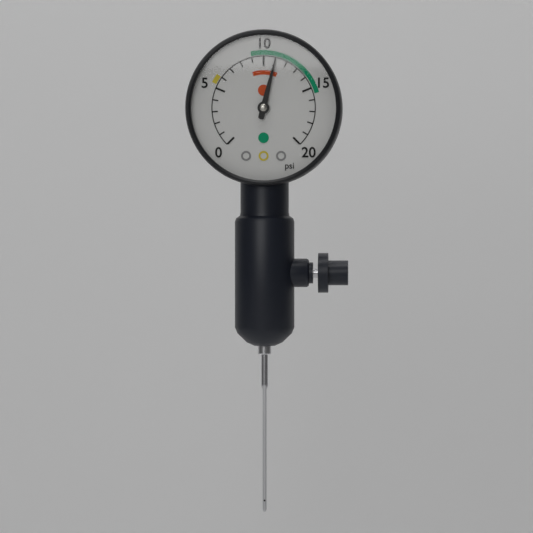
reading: 11 psi
